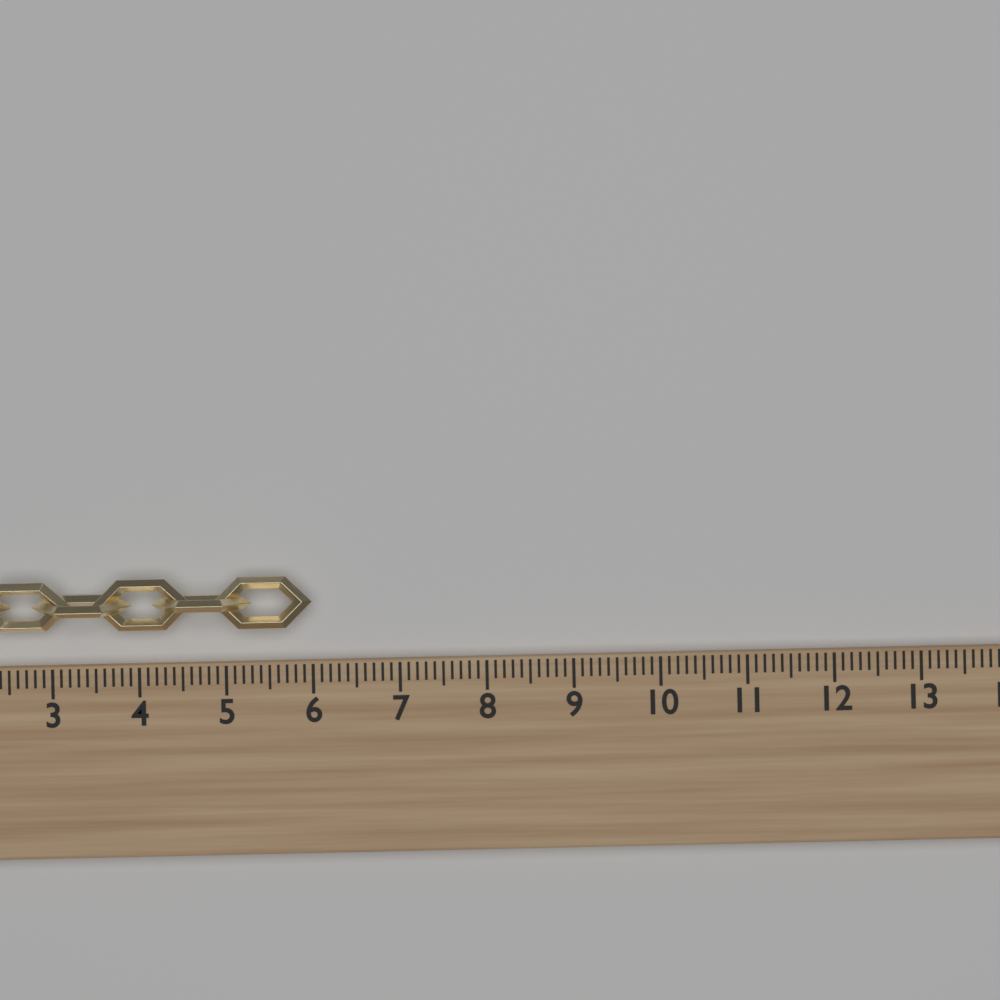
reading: 6.0 (no unit)
